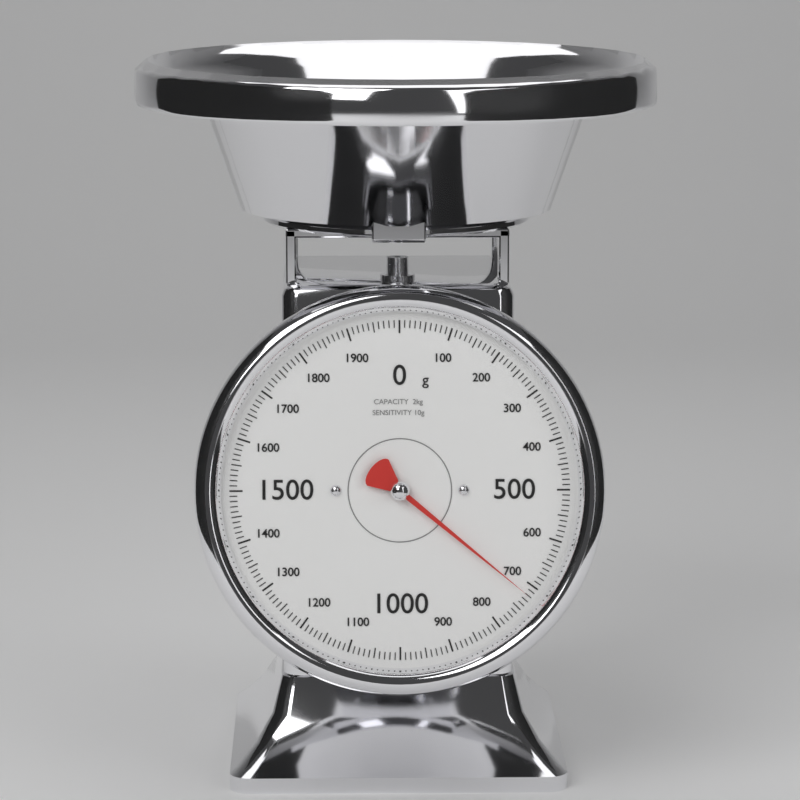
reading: 720 g
